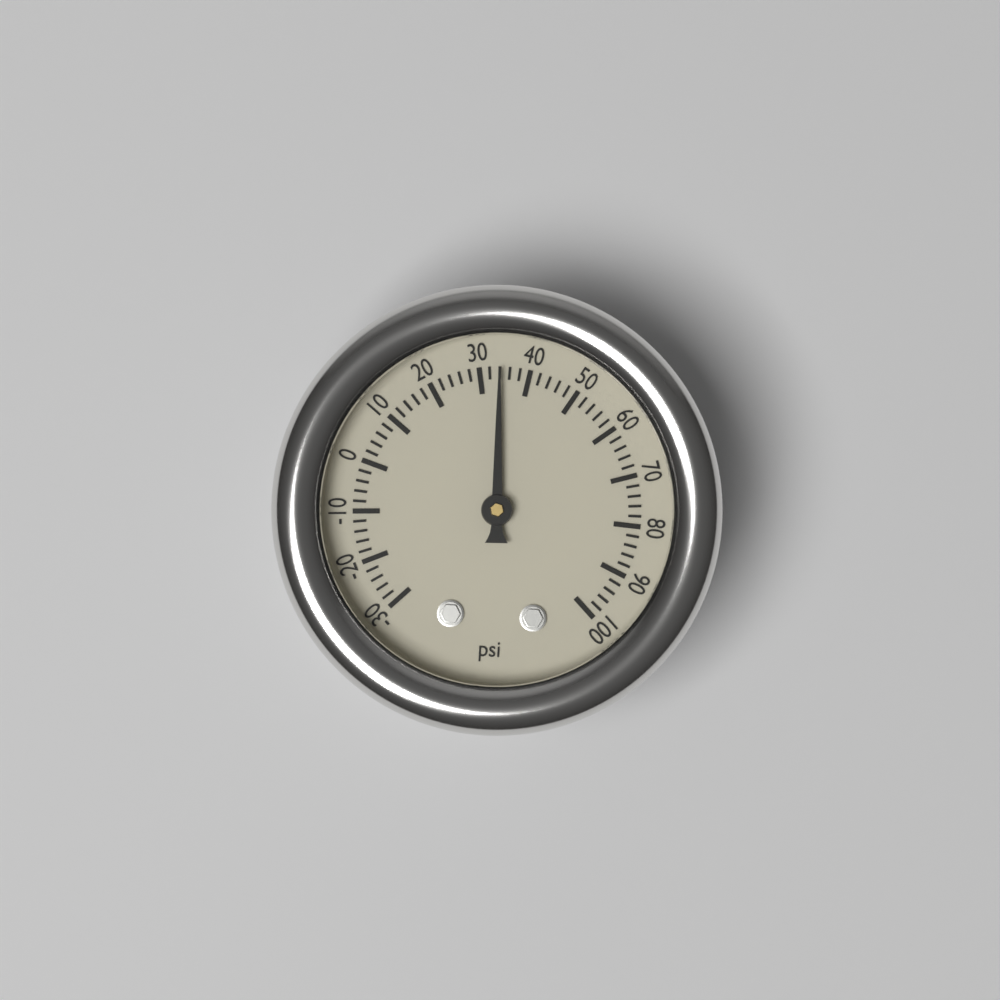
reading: 34 psi
